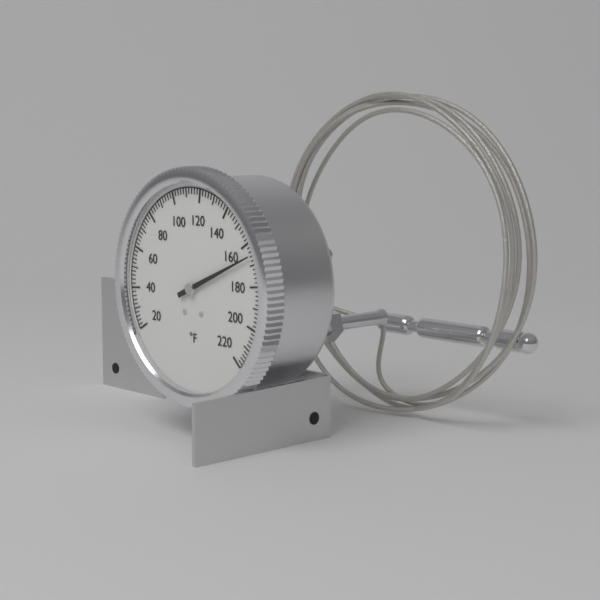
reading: 166 °F
